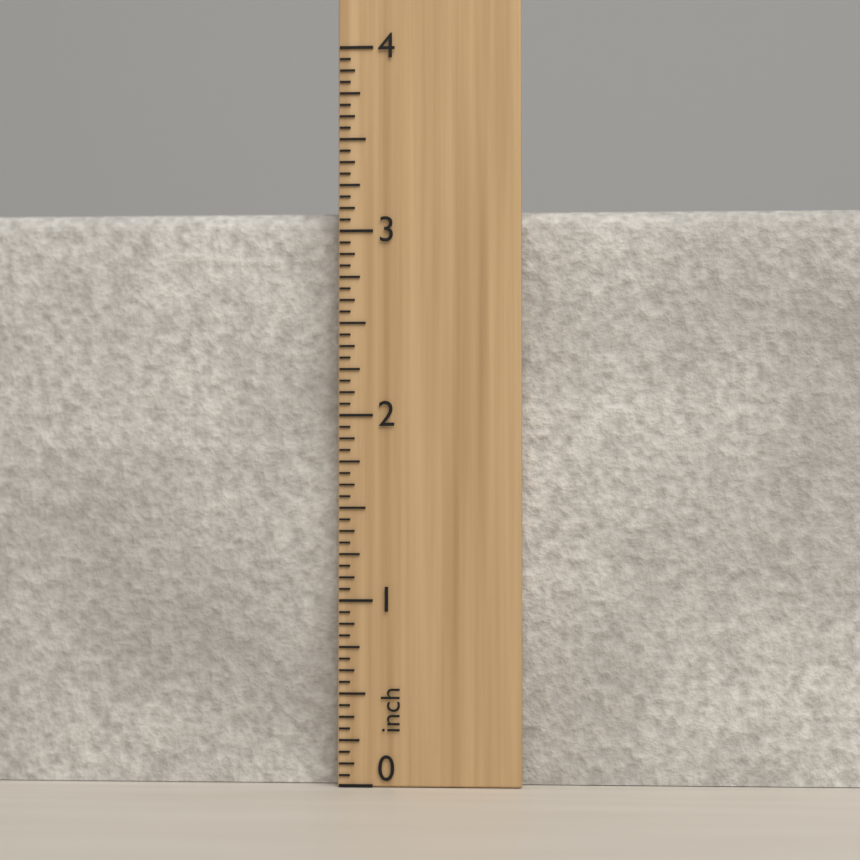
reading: 3.1250 inch
